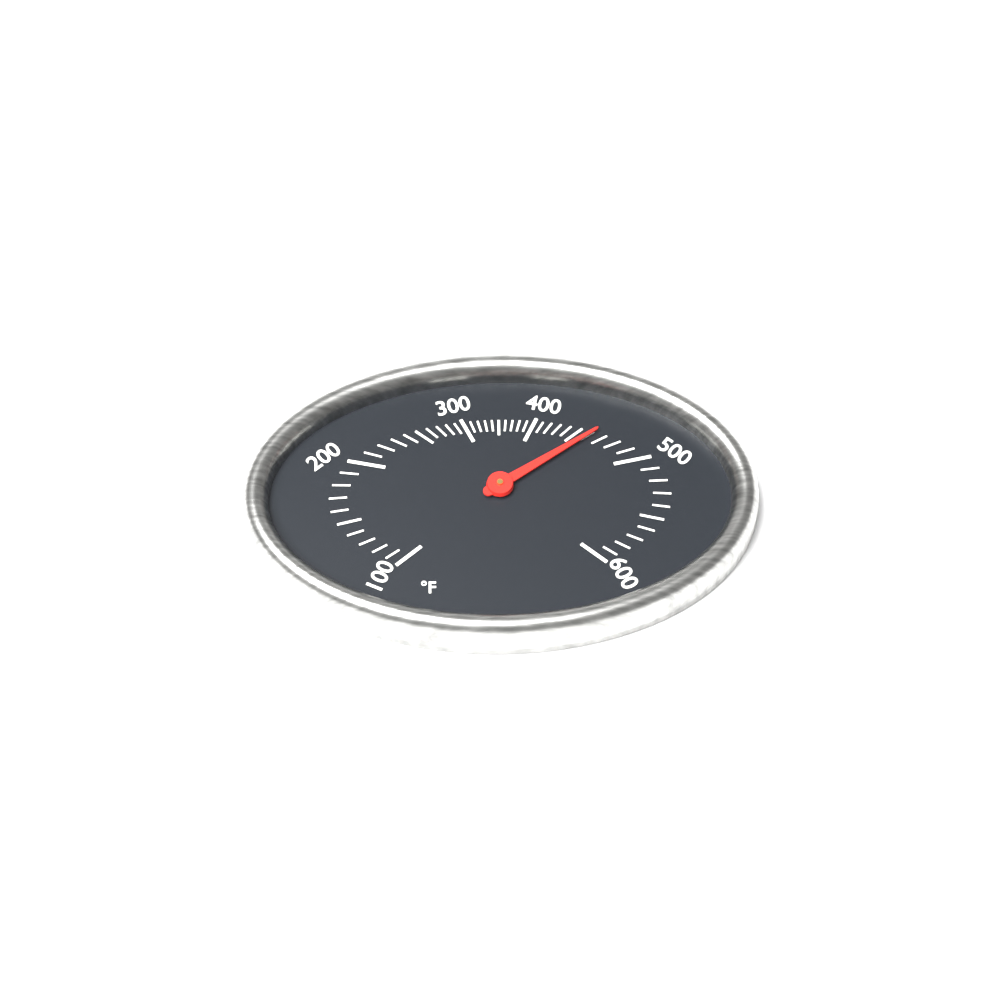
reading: 460 °F
